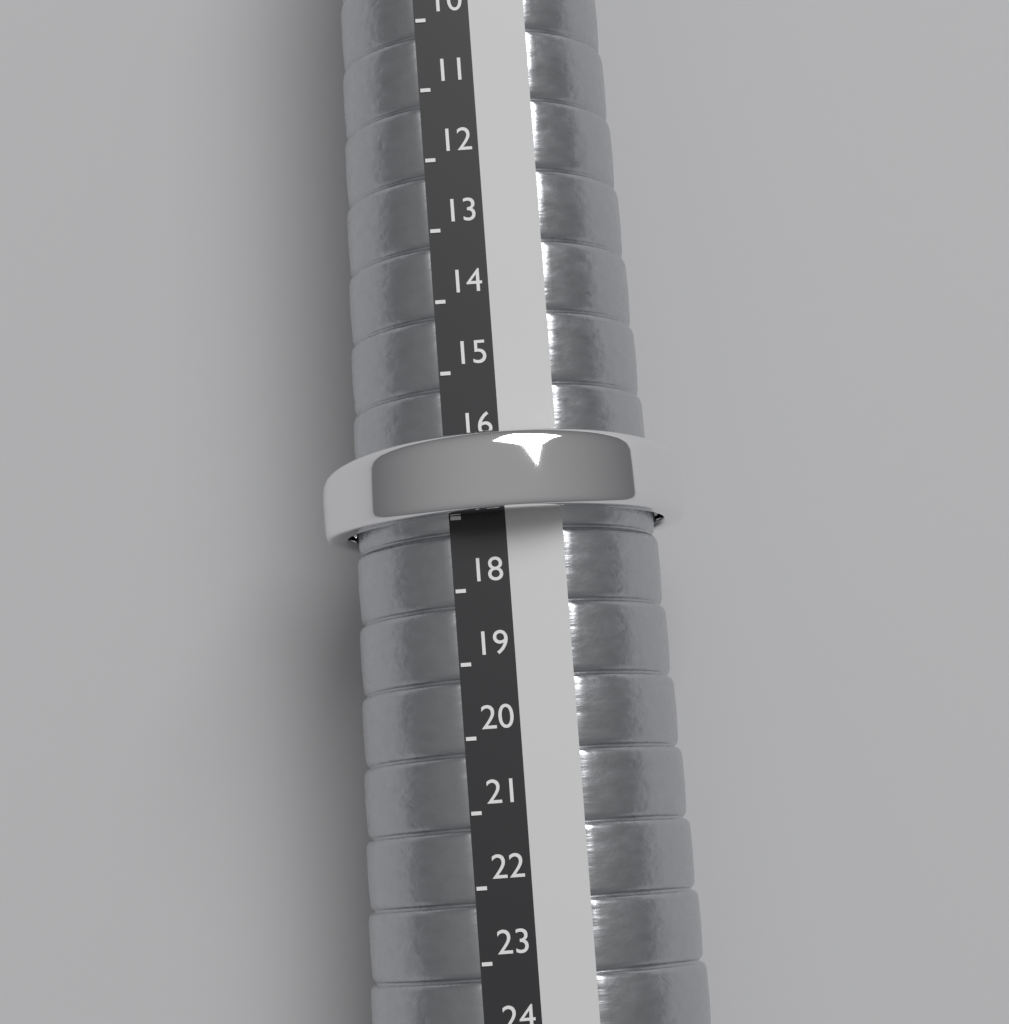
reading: 17 (no unit)
